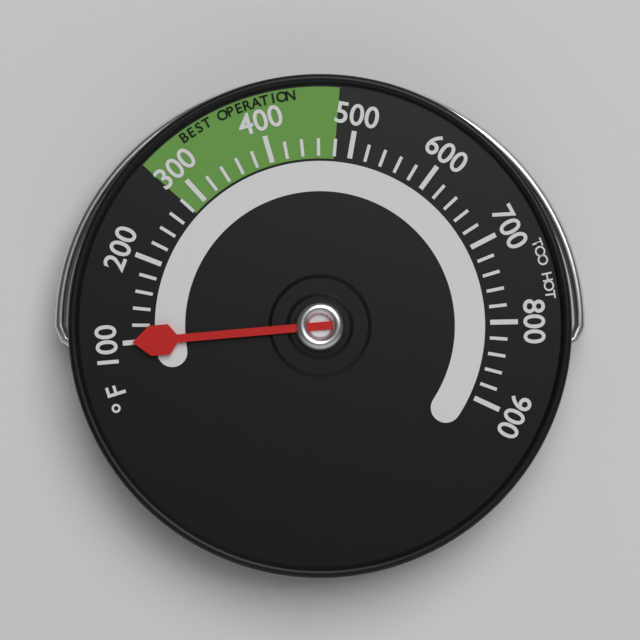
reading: 100 °F
